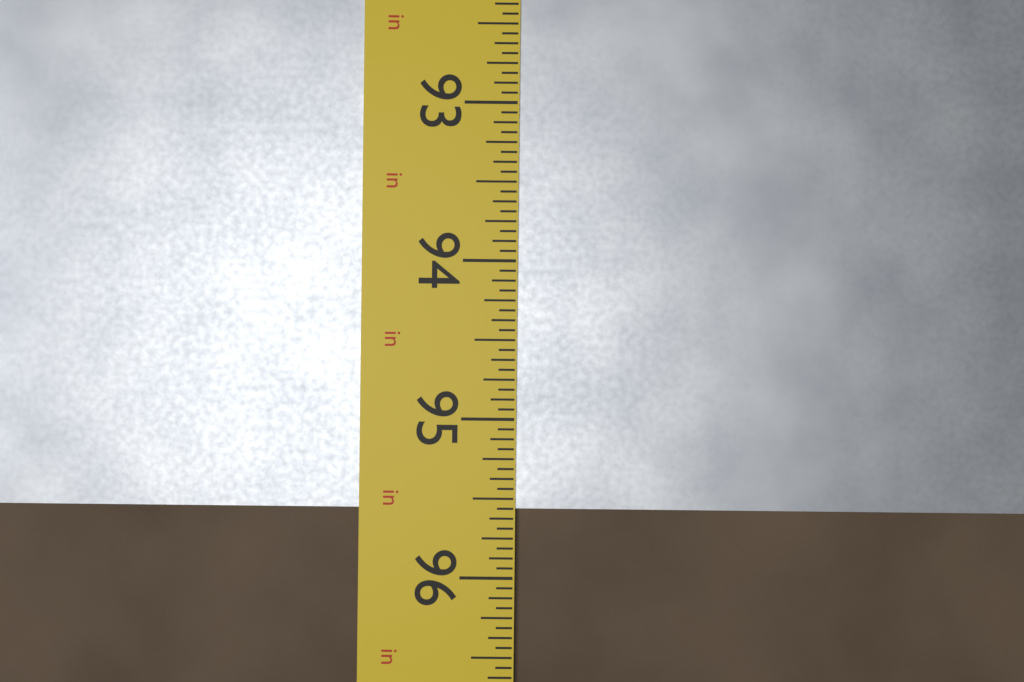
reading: 95.5625 in
